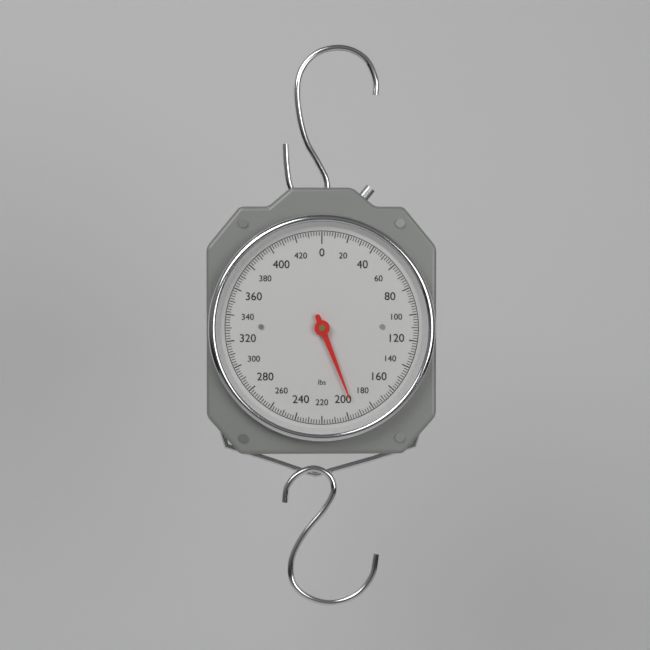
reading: 194 lbs
